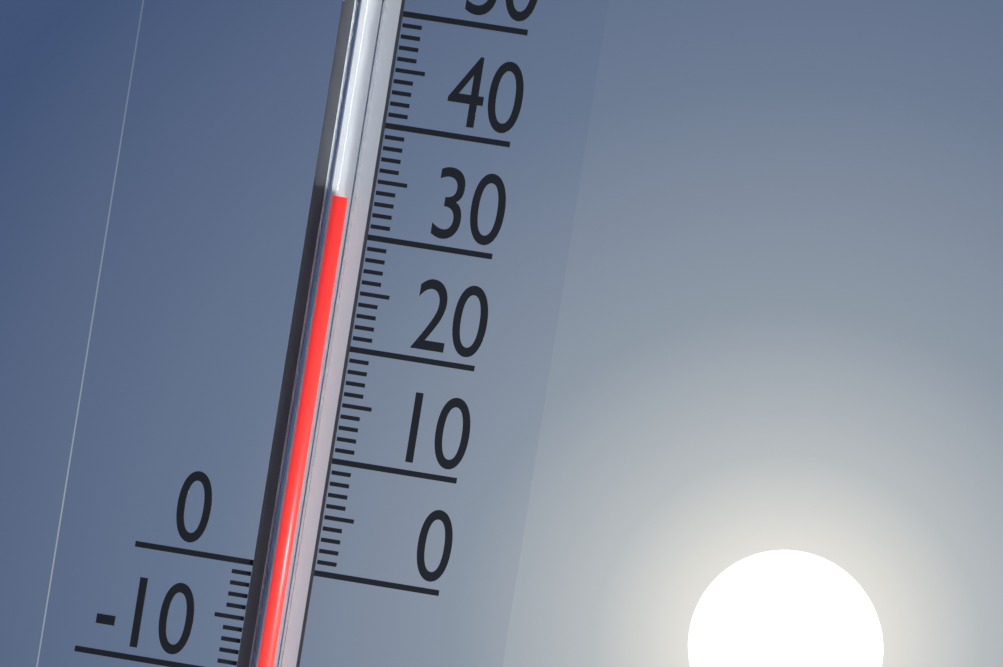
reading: 33 (no unit)
